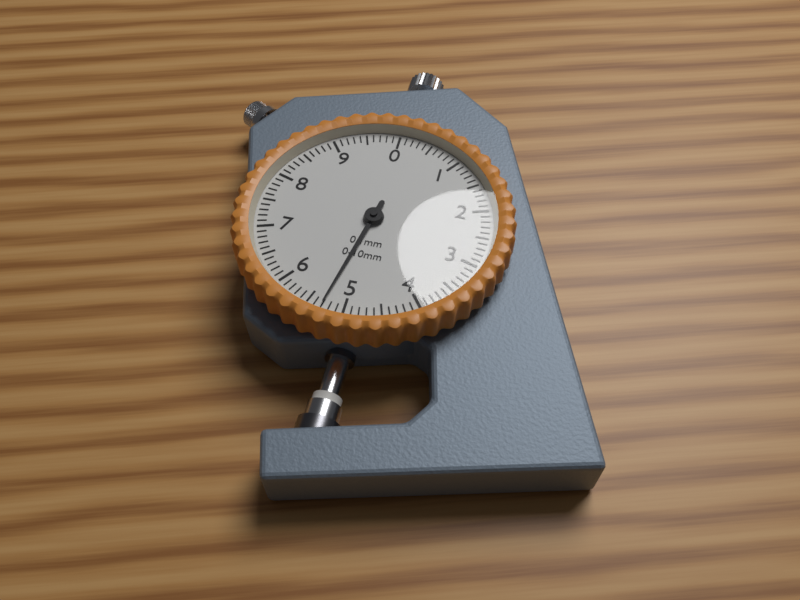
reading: 5.3 mm
